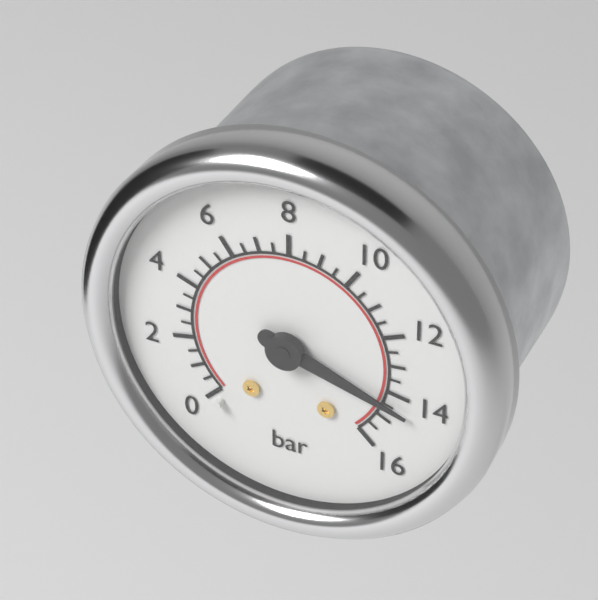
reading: 14.5 bar
